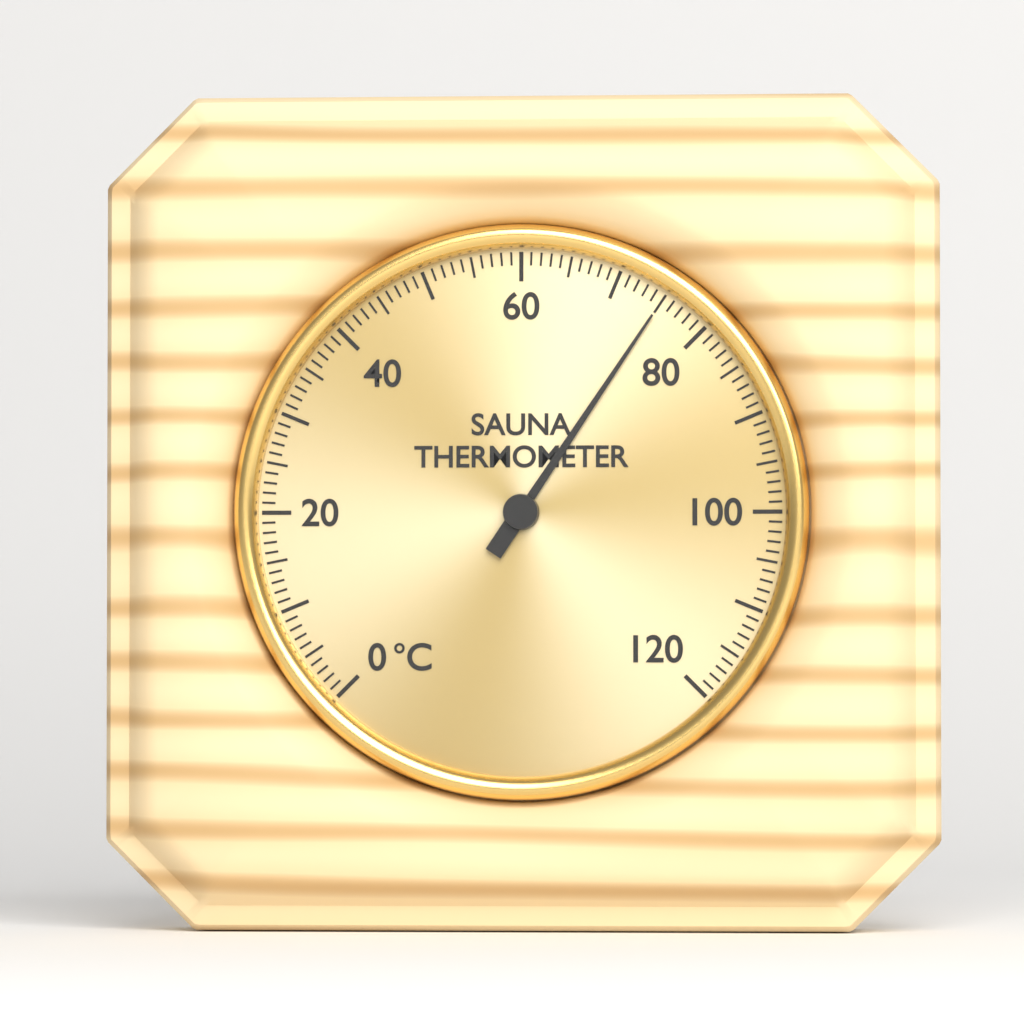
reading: 75 °C
